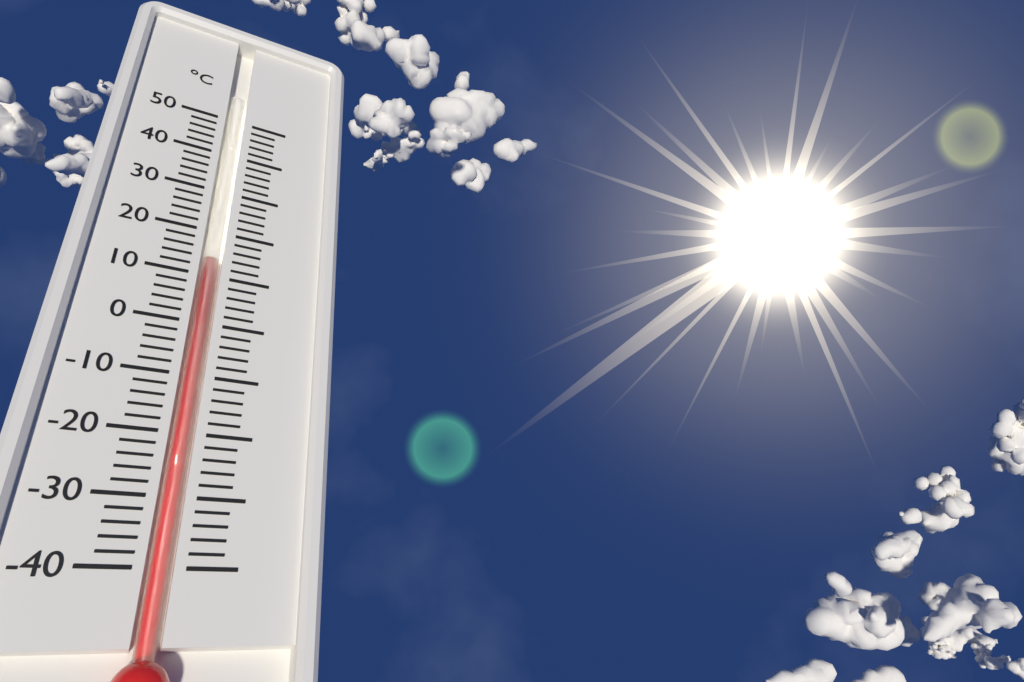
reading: 14 °C
